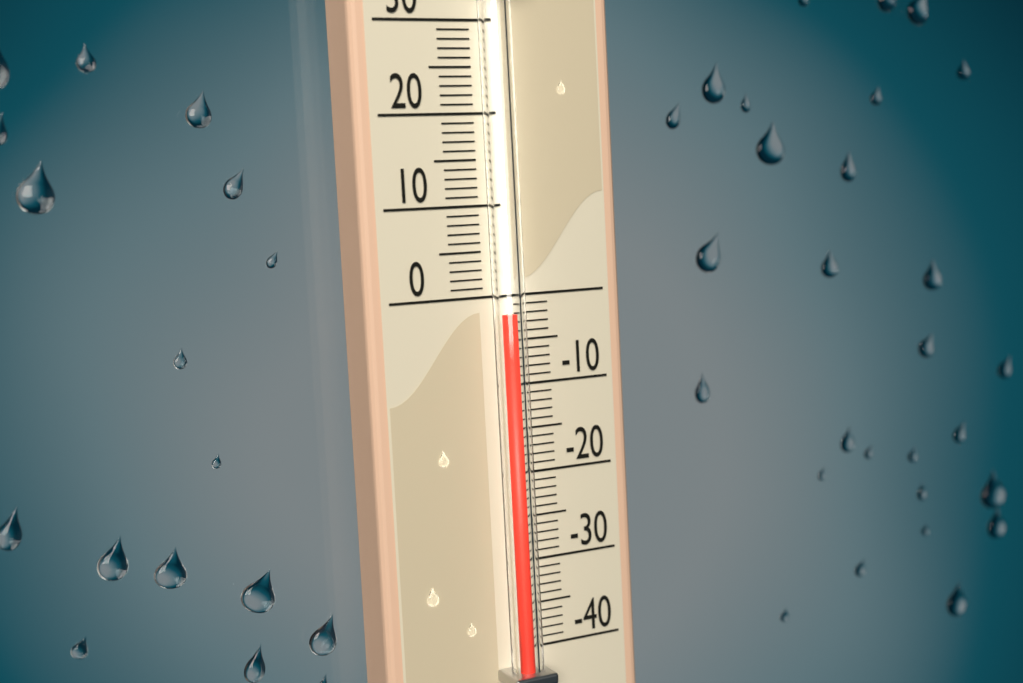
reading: -2 (no unit)
